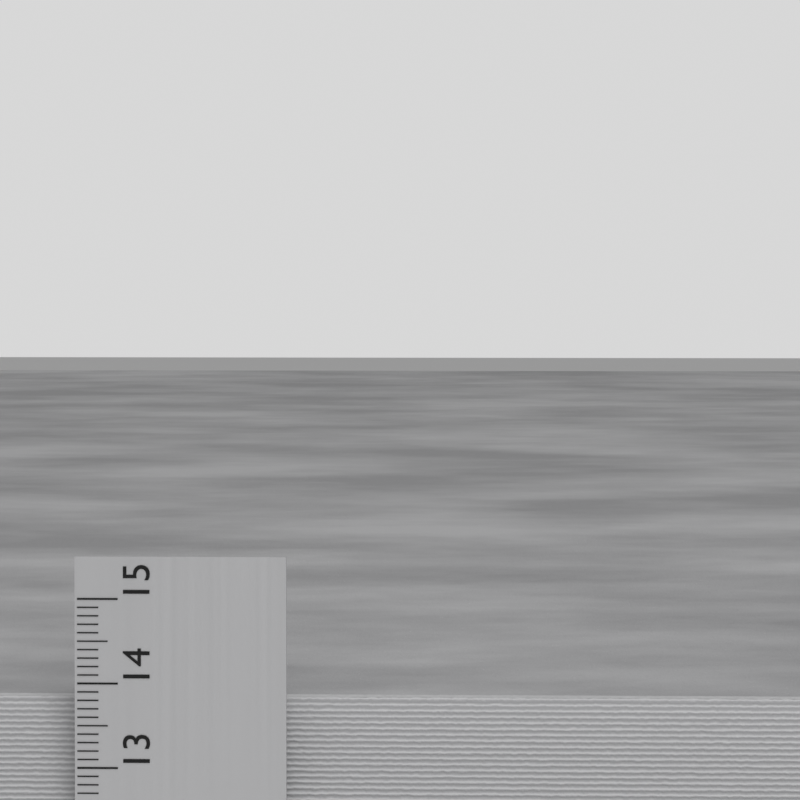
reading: 13.8 cm
